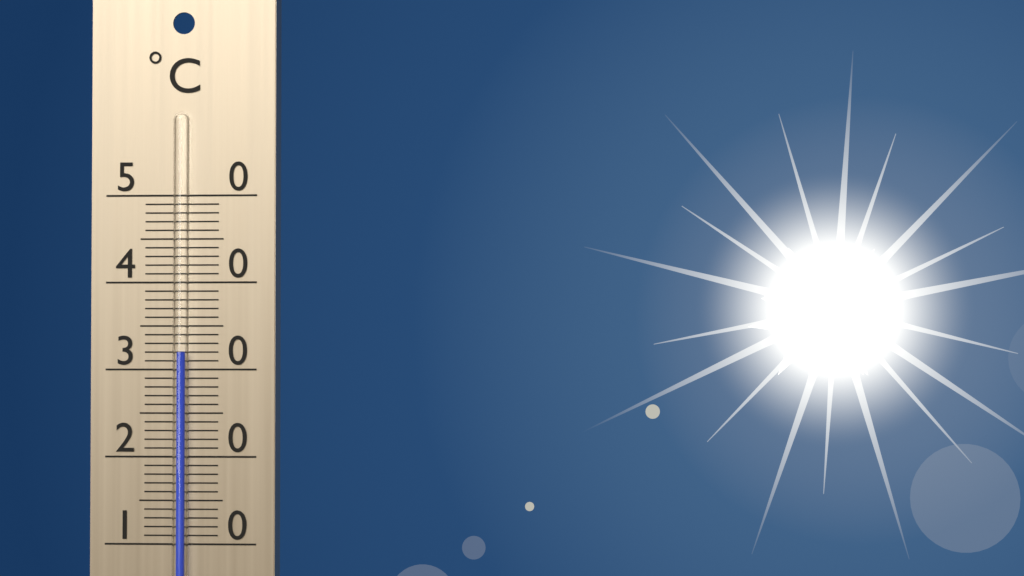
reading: 32 °C
